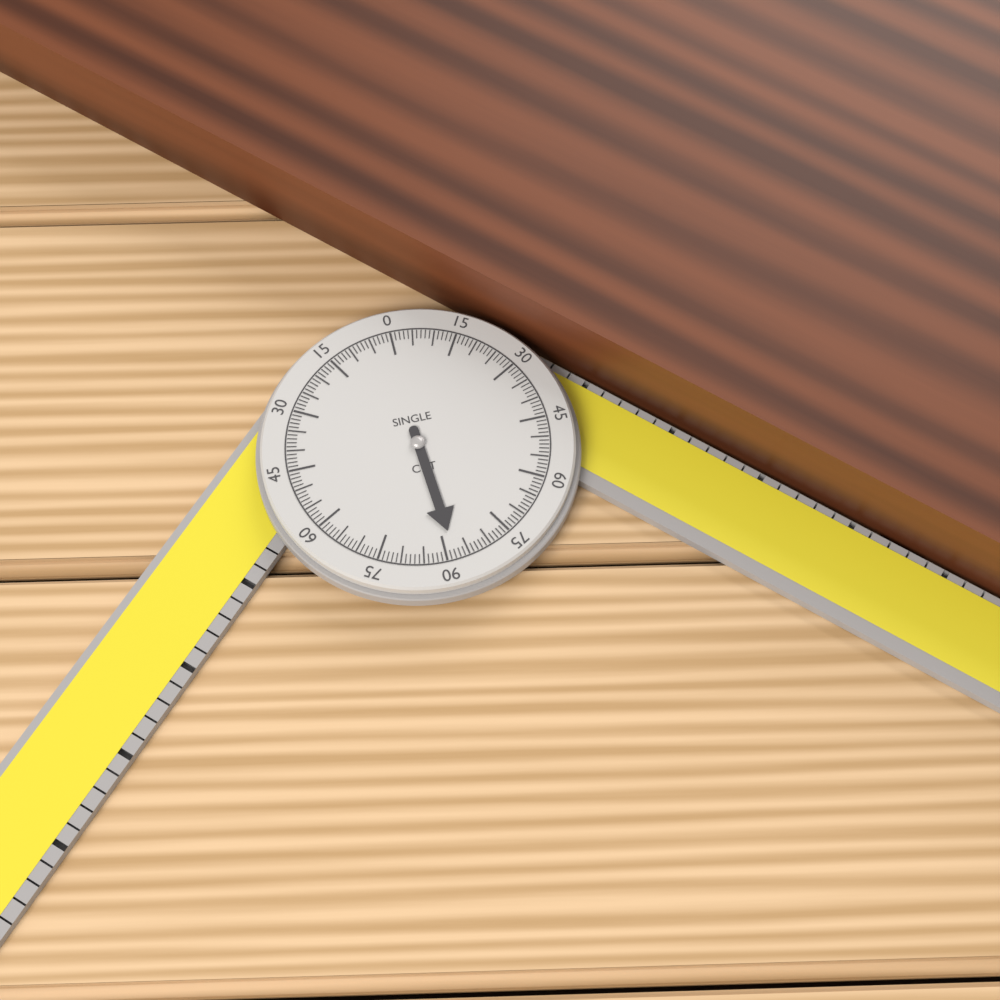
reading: 88 °
